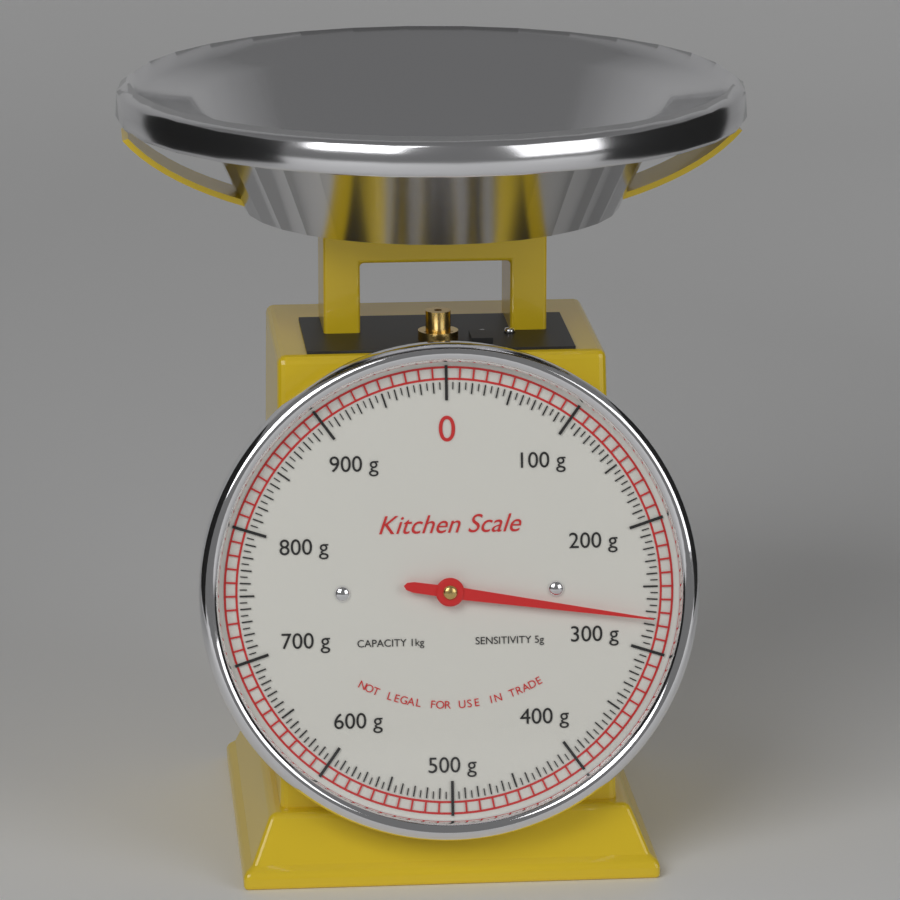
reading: 275 g
